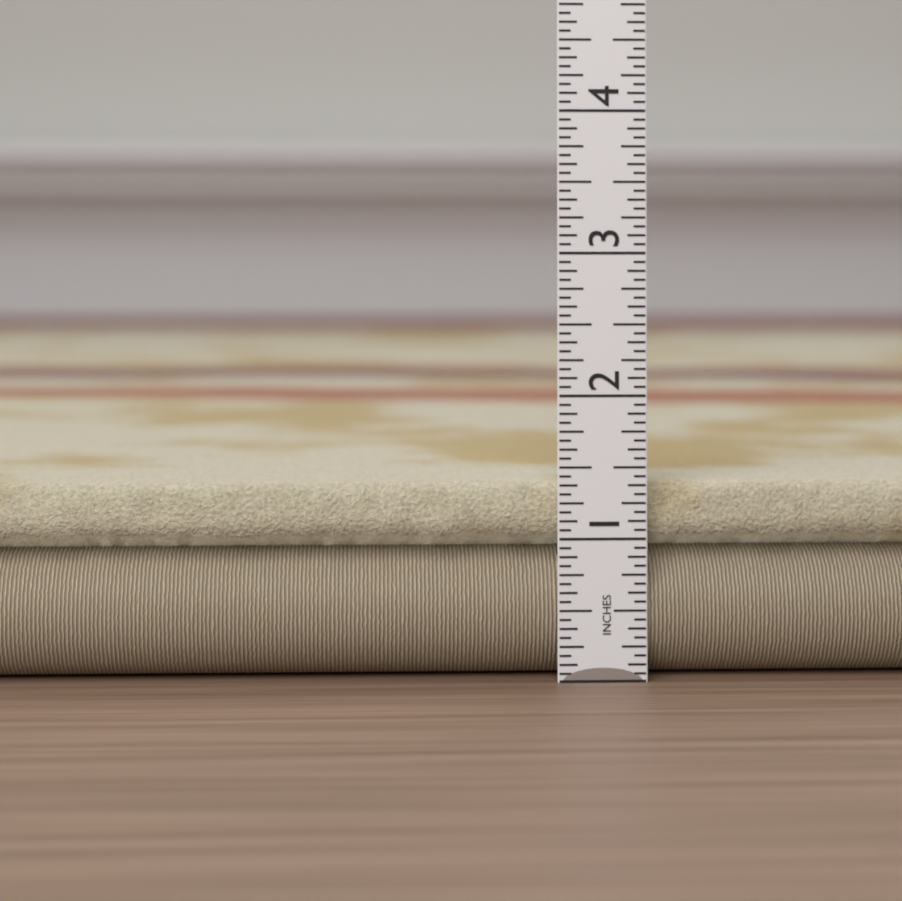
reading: 1.3750 in
